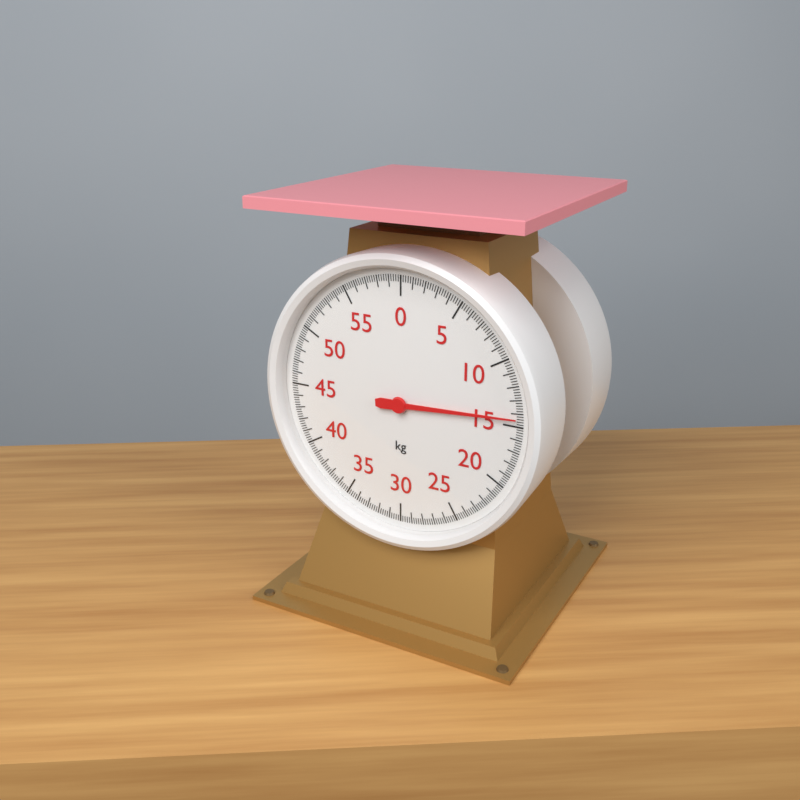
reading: 14.4 kg
